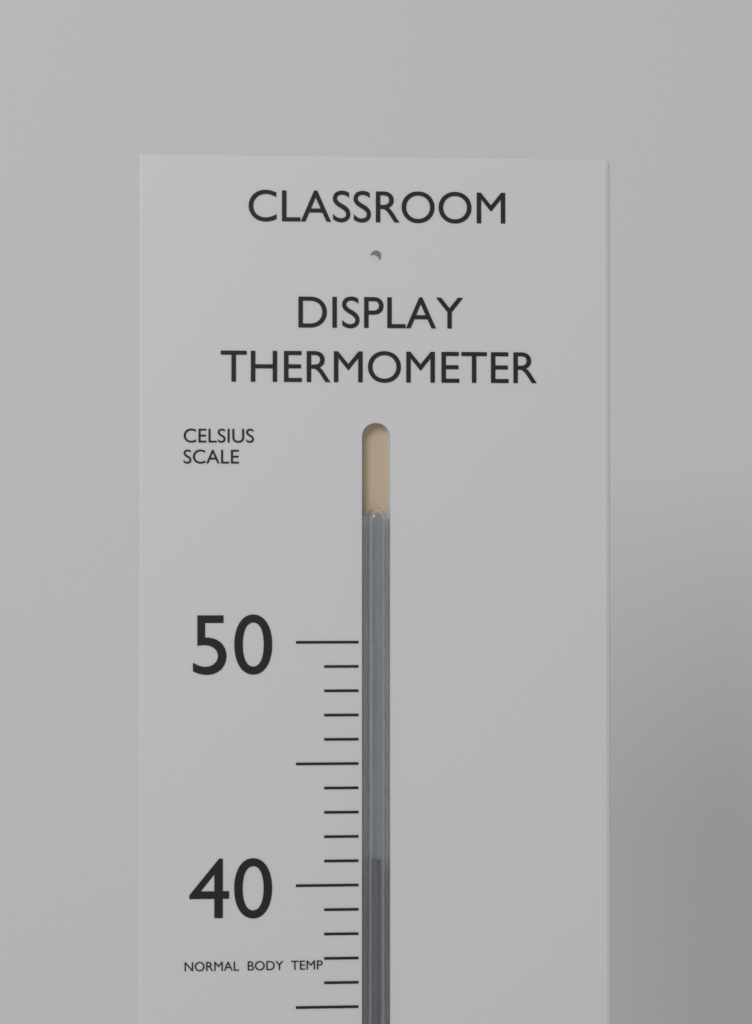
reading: 41 °C
